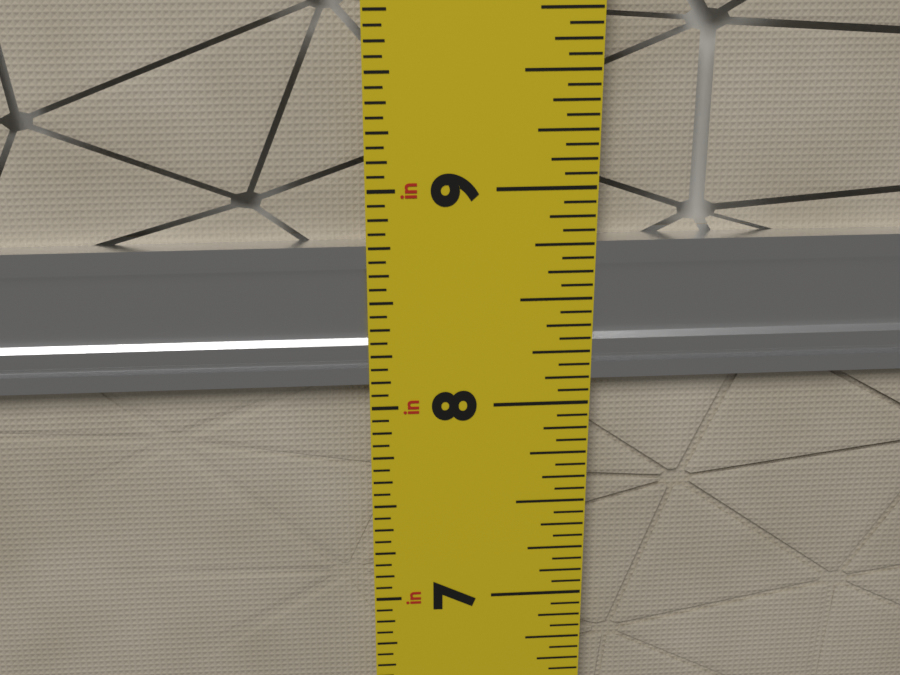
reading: 8.7500 in
